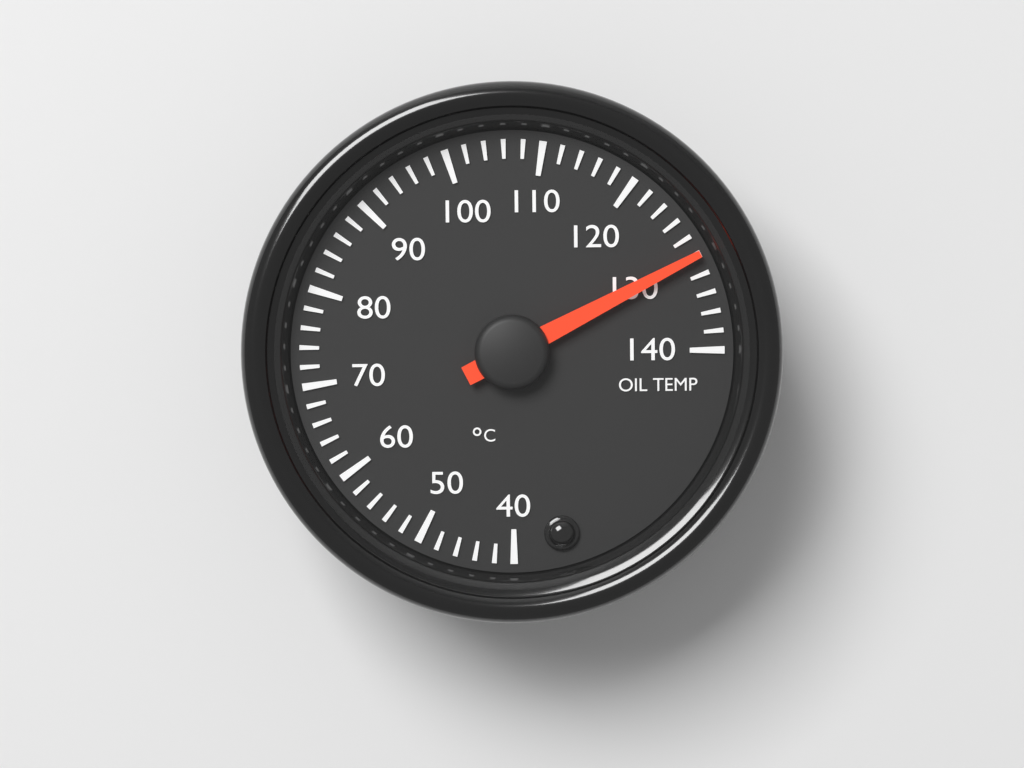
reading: 130 °C
